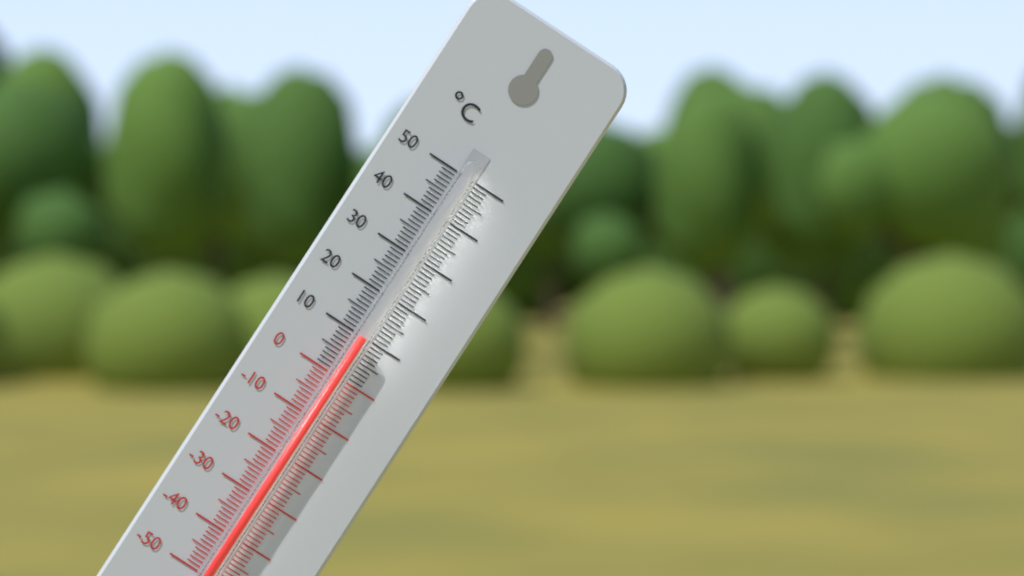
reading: 10 °C
